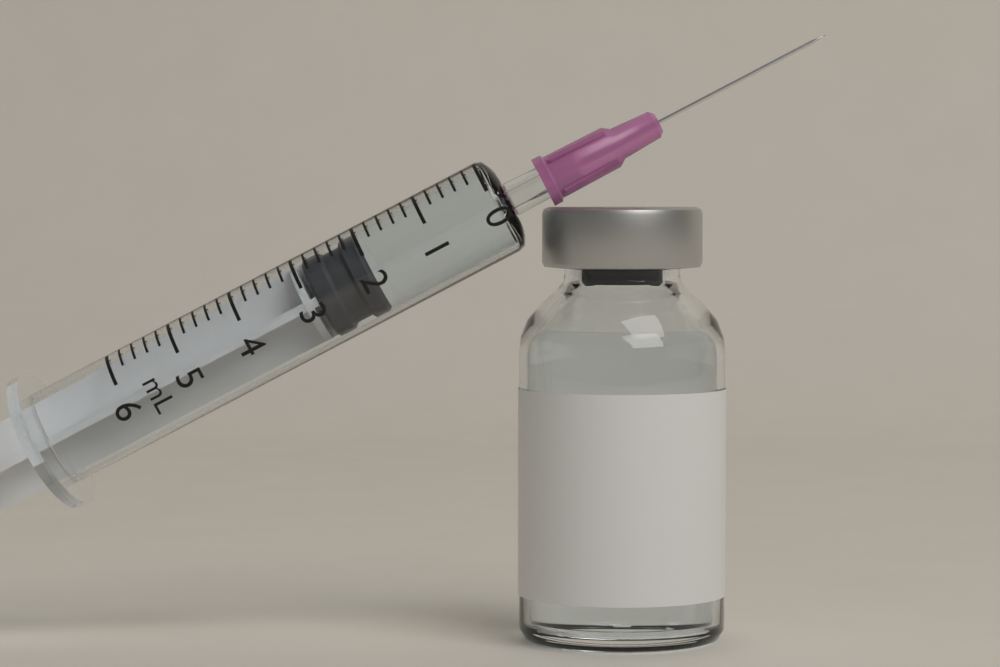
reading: 2.0 mL
